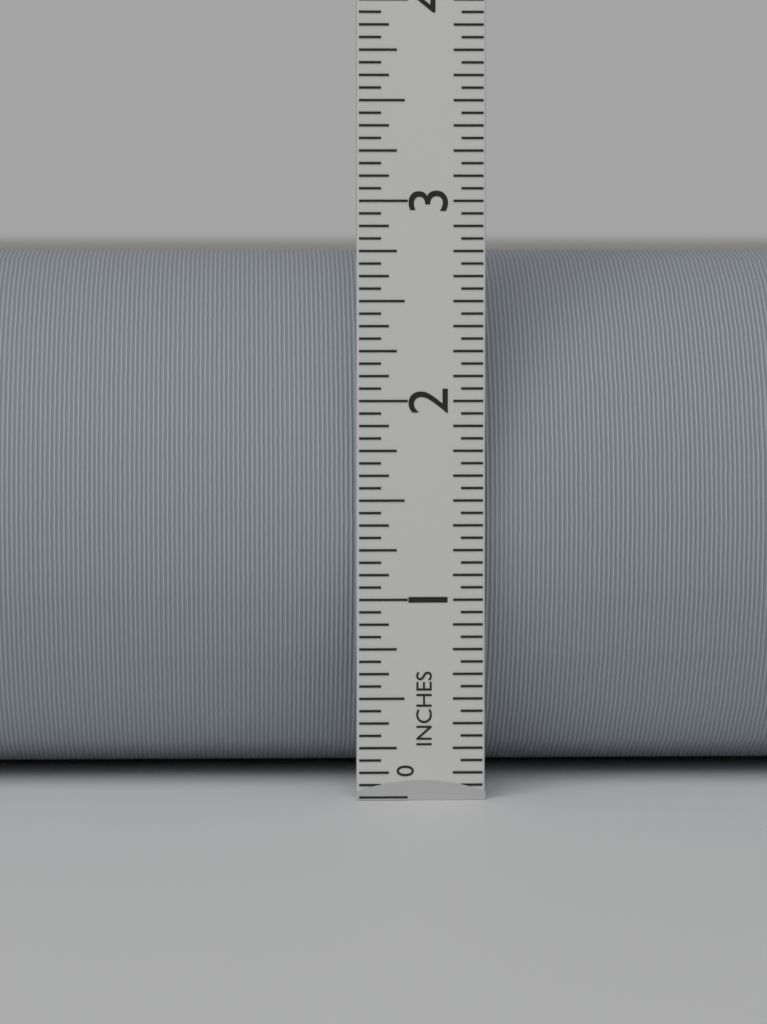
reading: 2.7500 in
